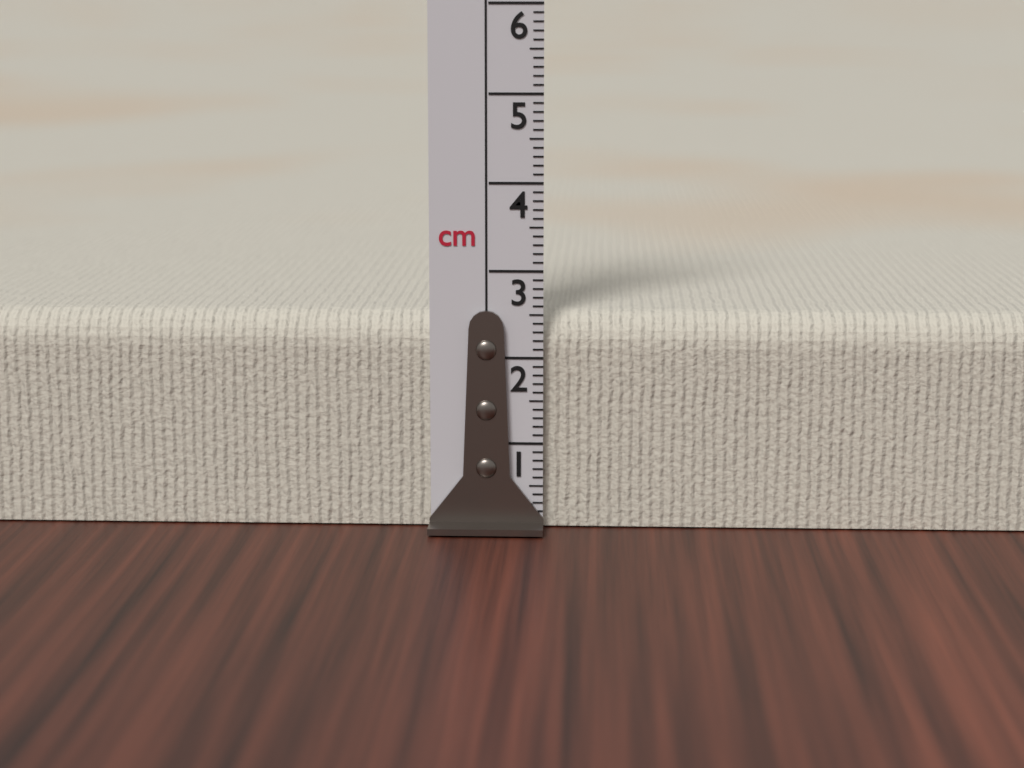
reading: 2.5 cm
